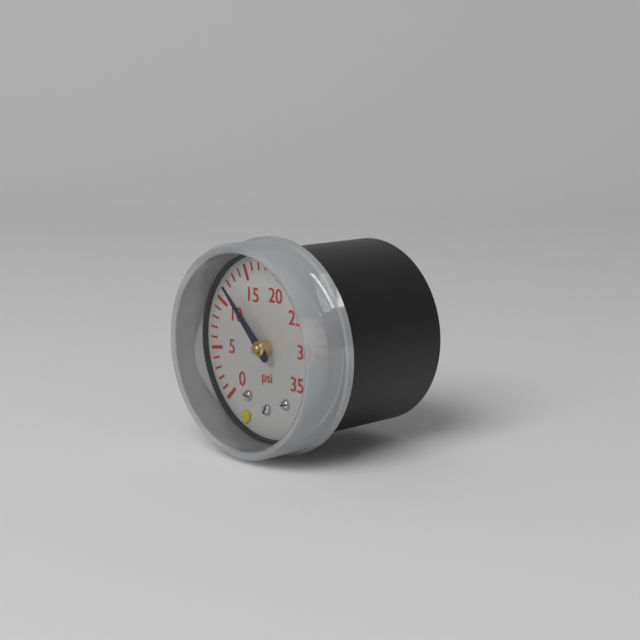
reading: 12 psi
